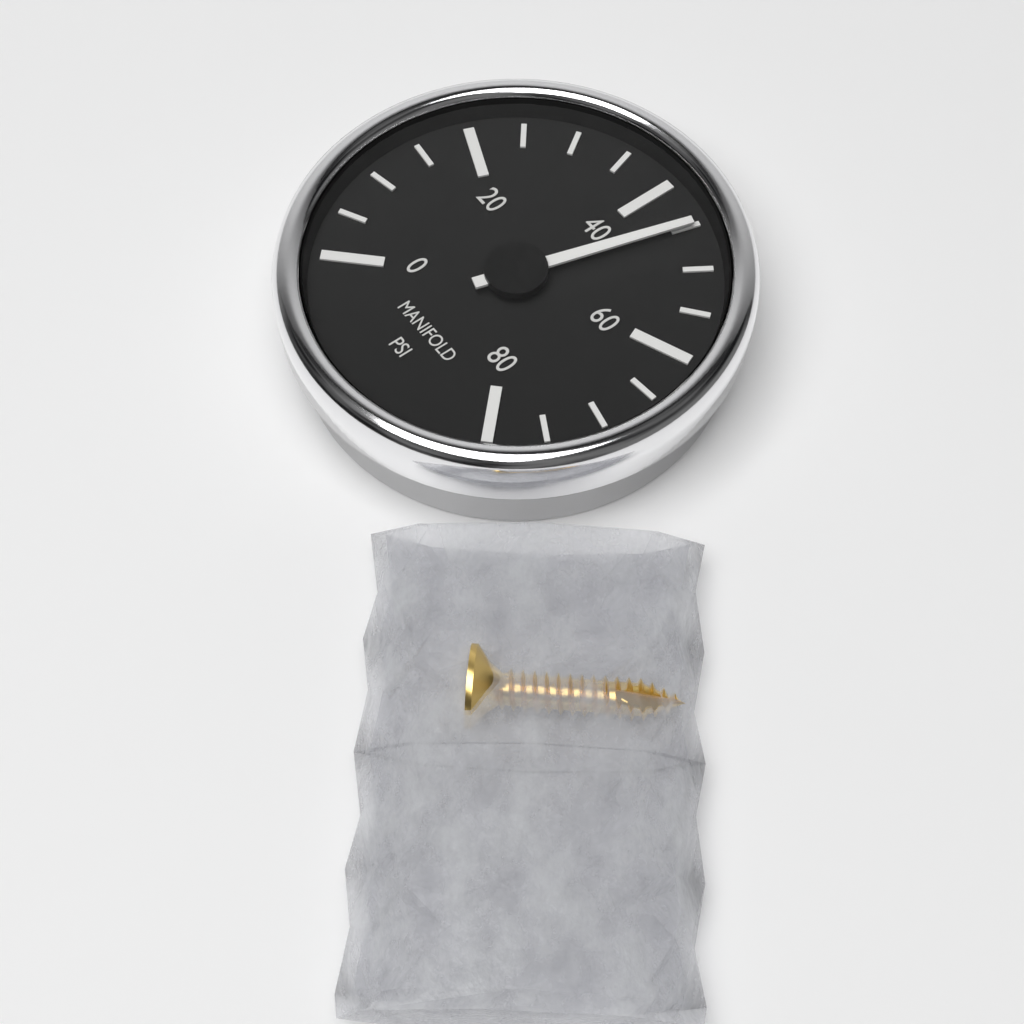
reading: 45 psi
